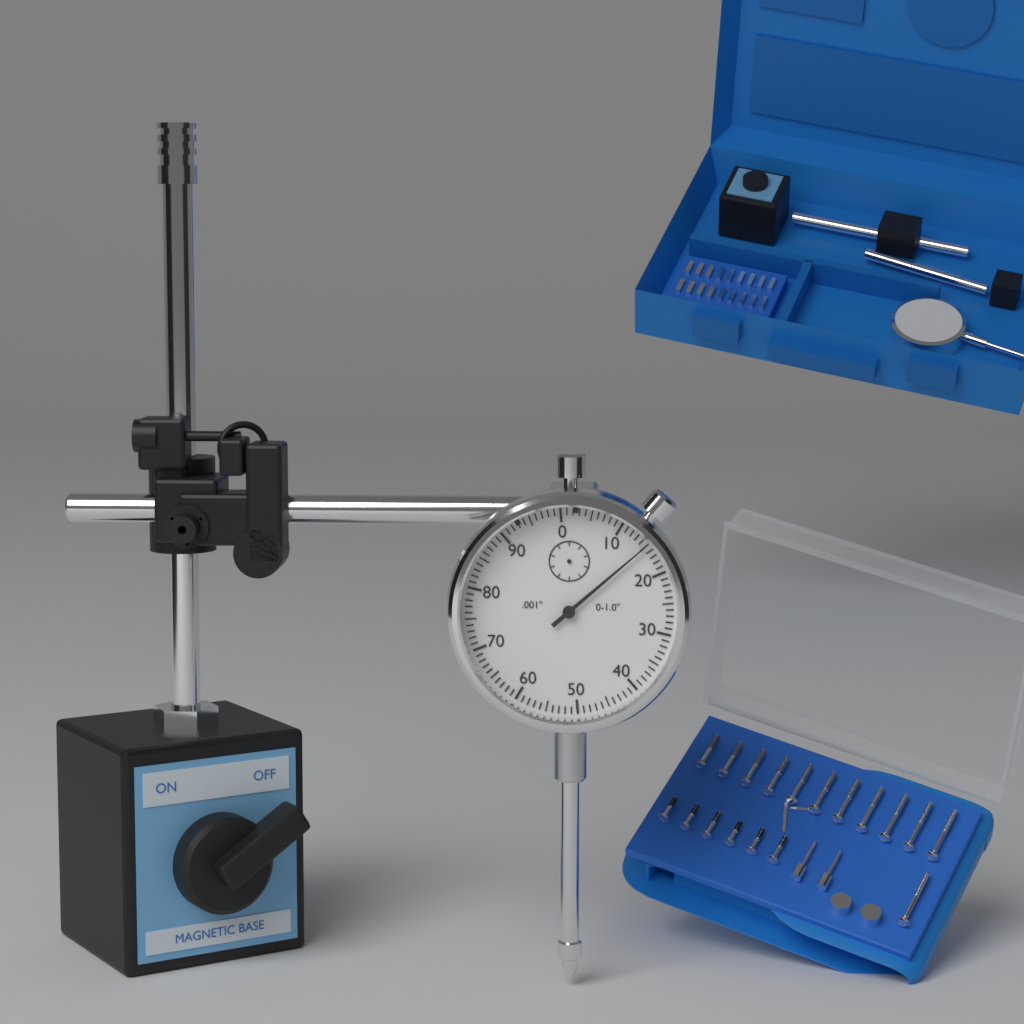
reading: 0.015 in
